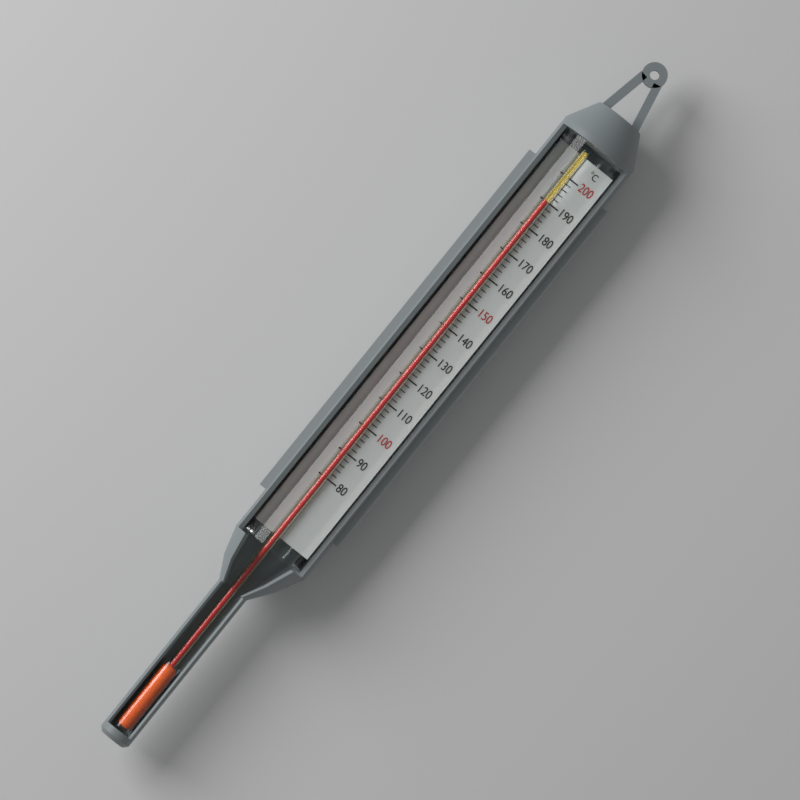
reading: 190 °C
